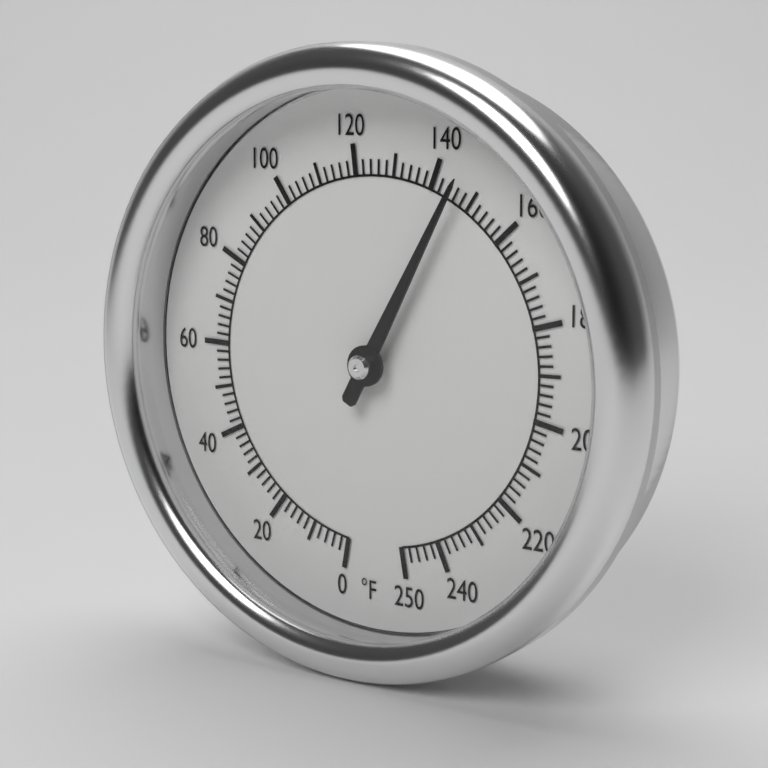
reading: 146 °F
